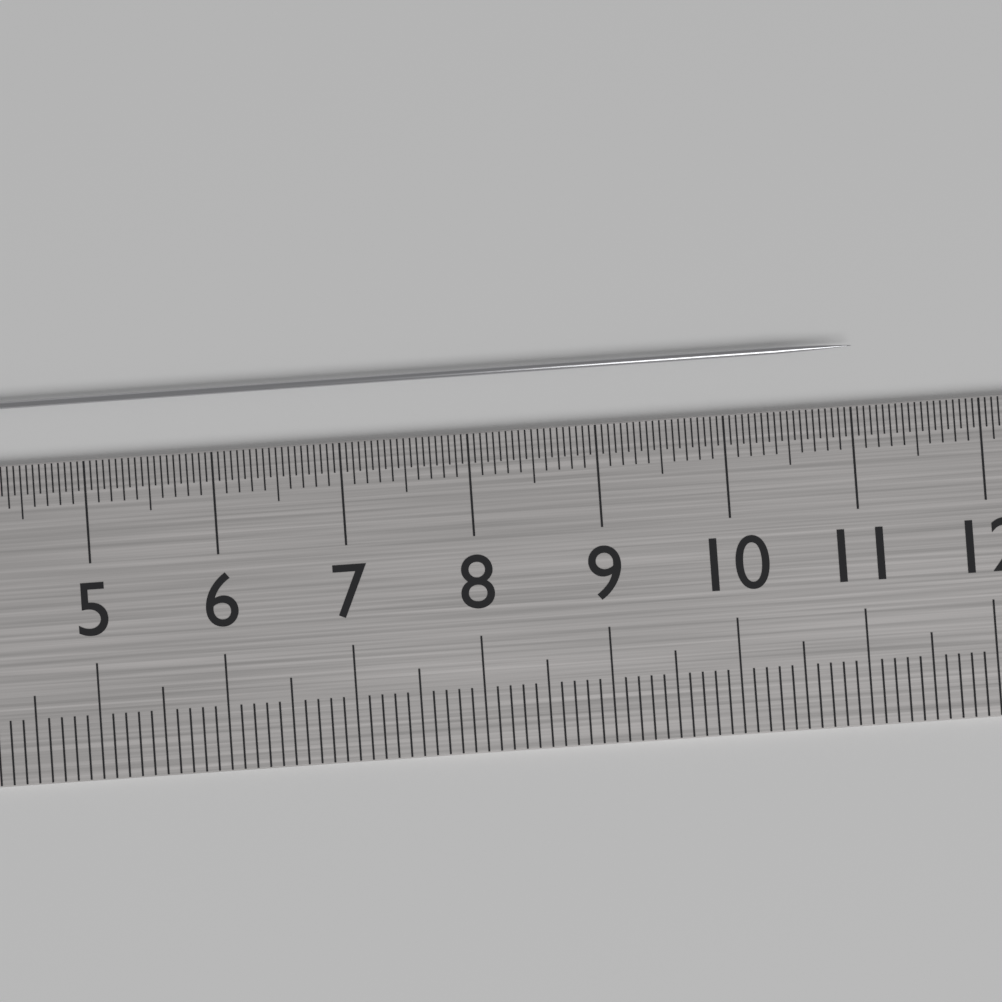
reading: 11.05 cm
